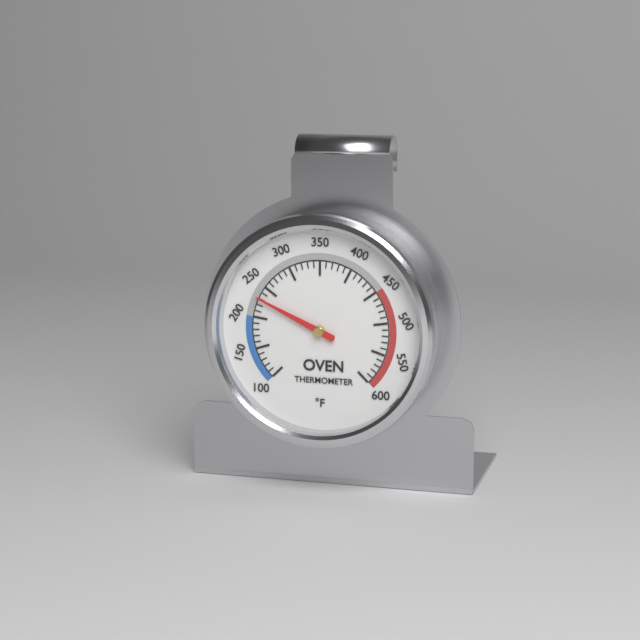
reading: 230 °F
